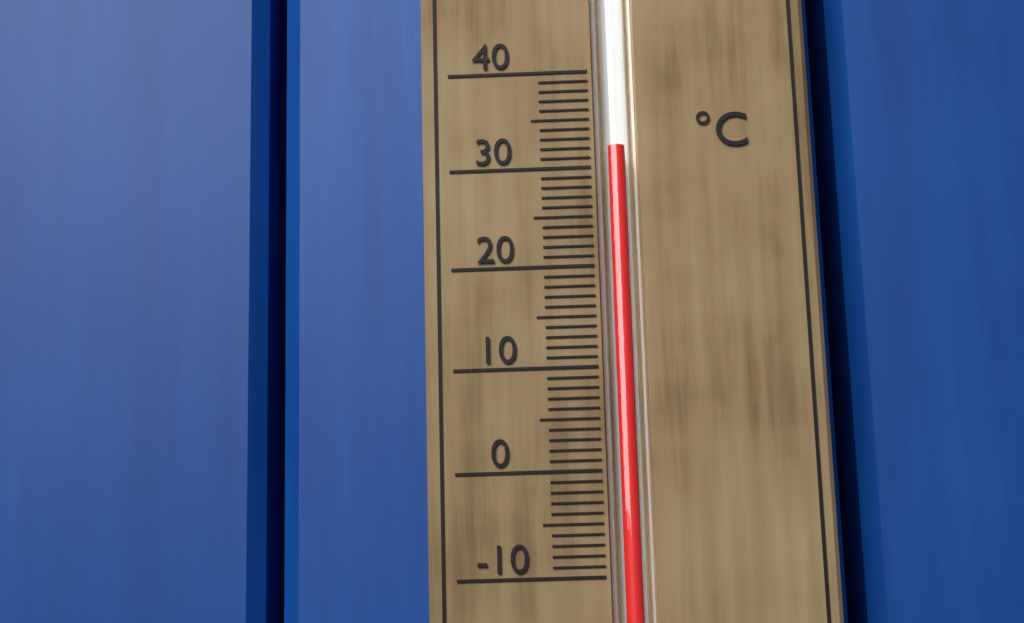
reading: 32 °C
